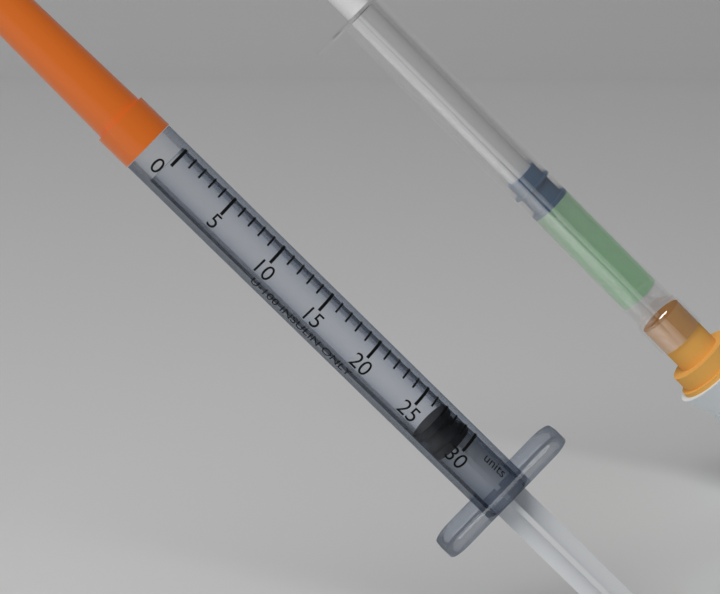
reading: 27 units
